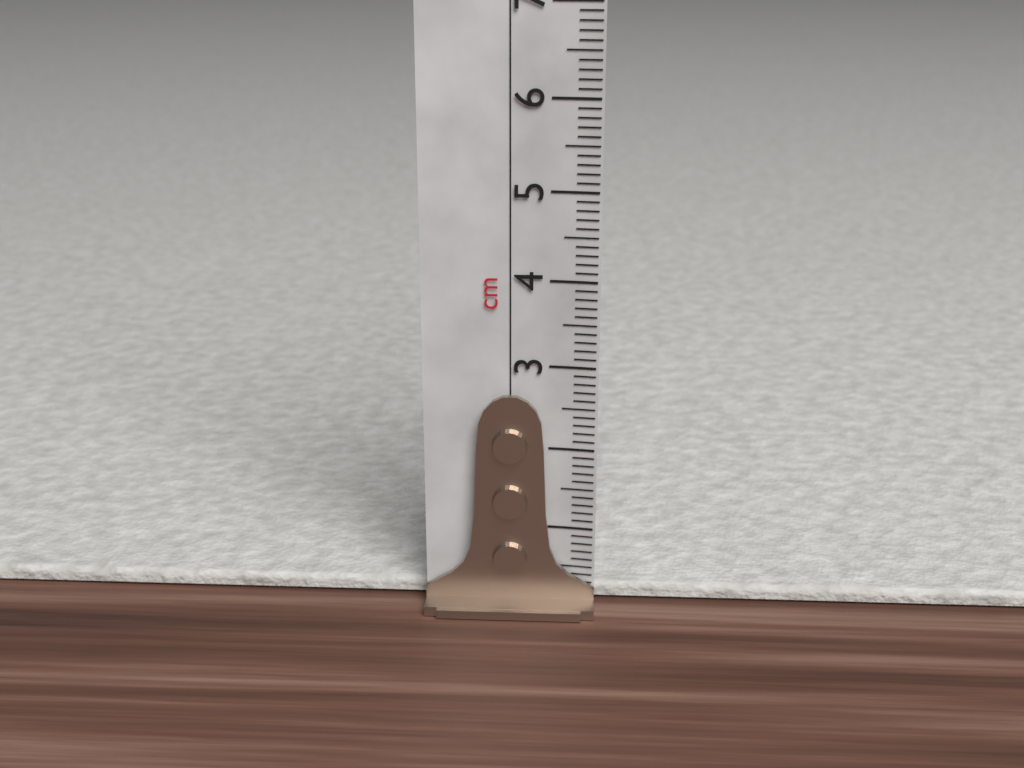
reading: 0.2 cm
